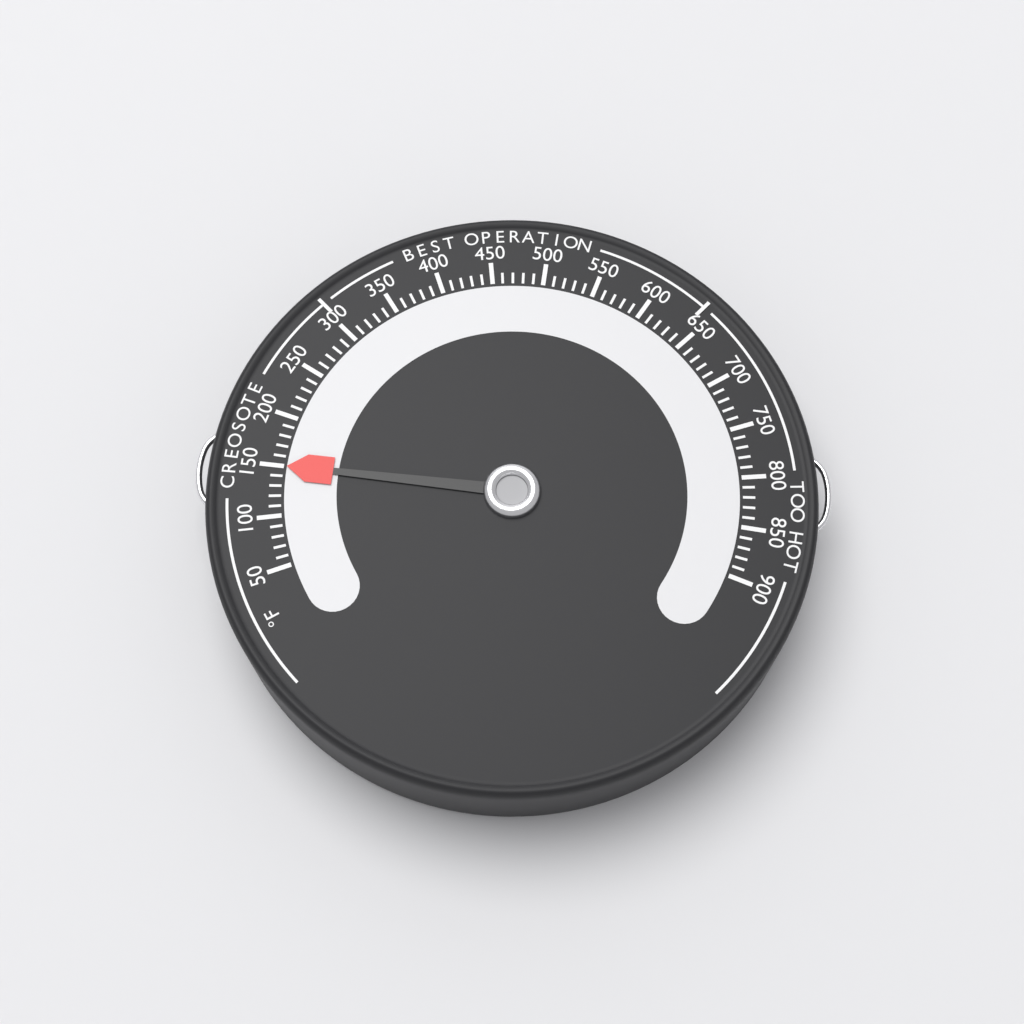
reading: 150 °F
